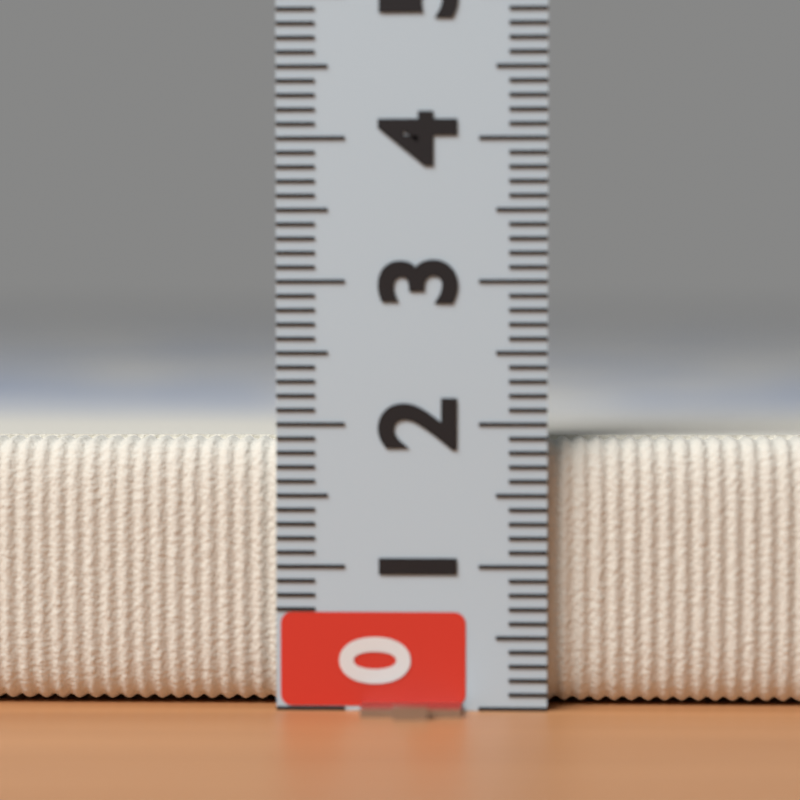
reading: 1.9 (no unit)
